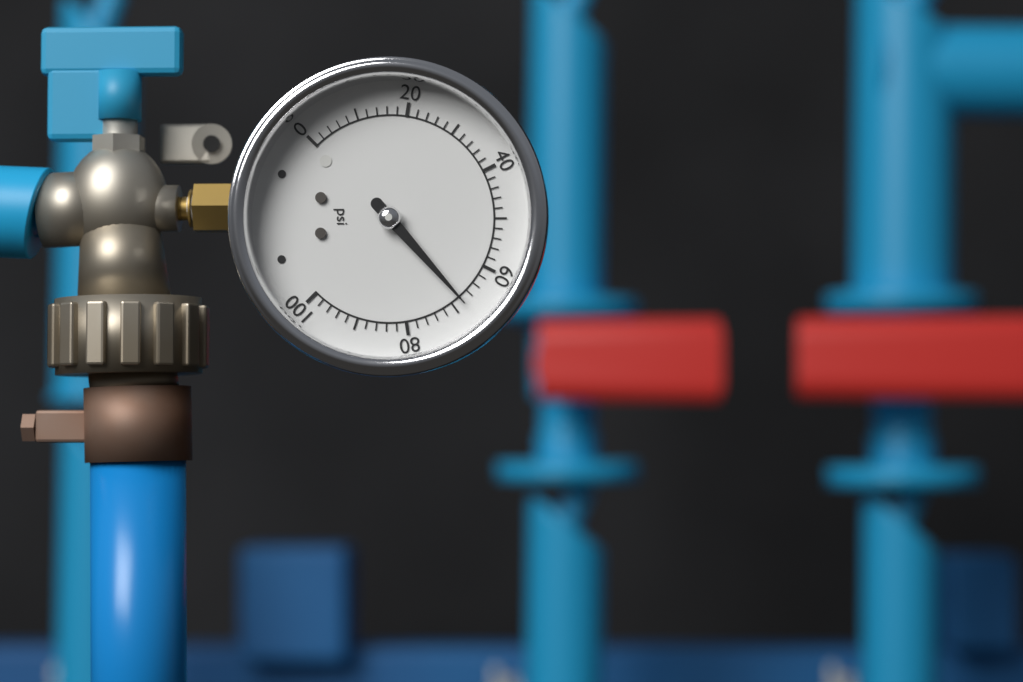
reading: 68 psi
